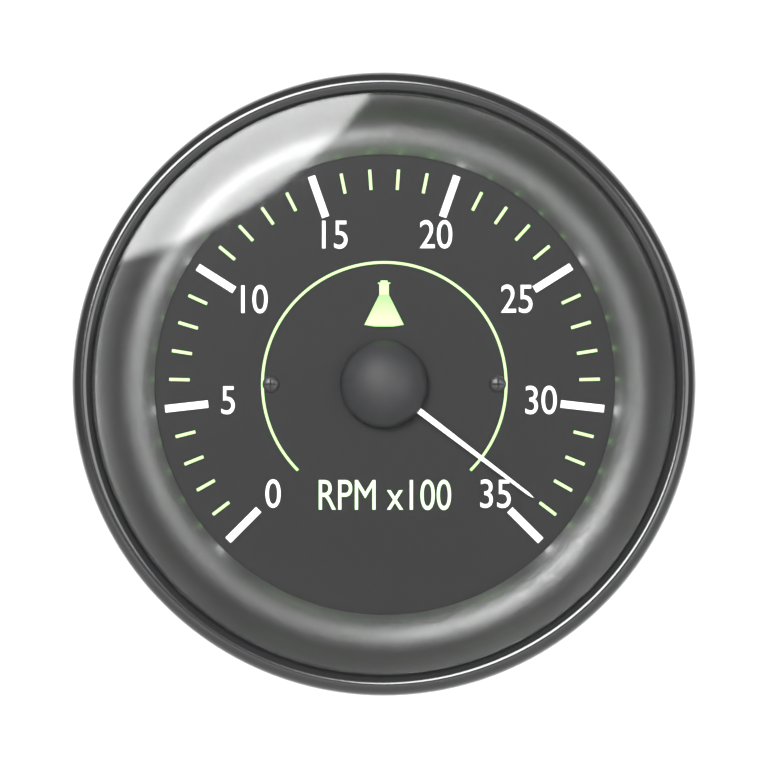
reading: 34 RPM x100
